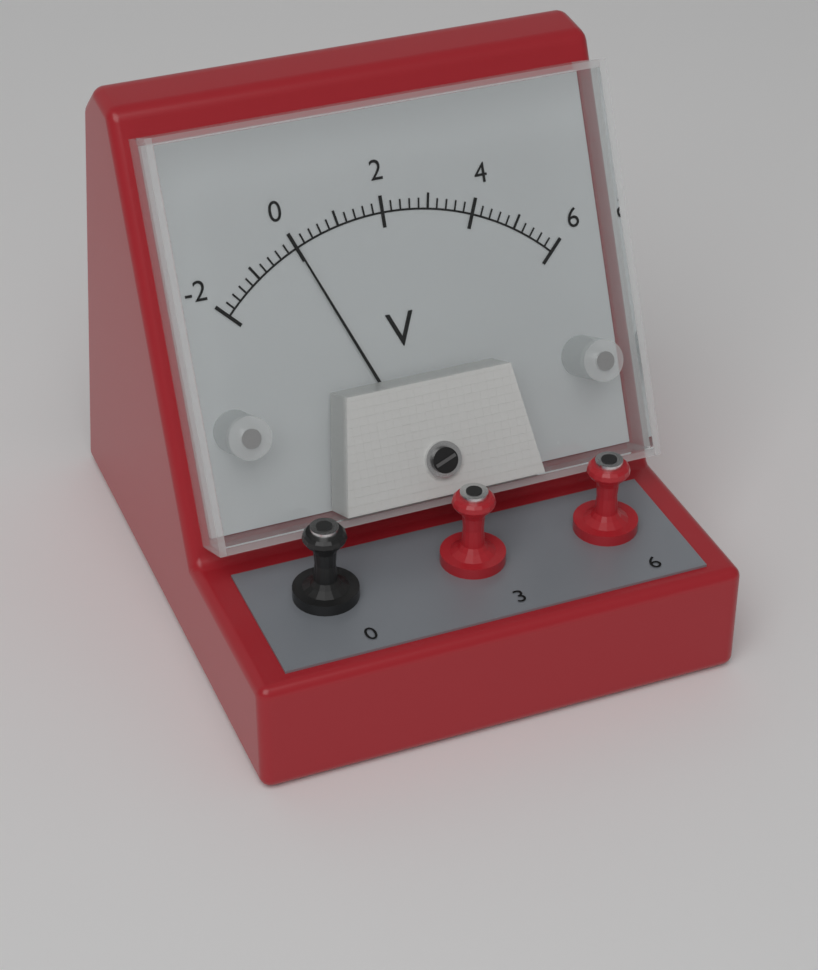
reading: 0.0 V
